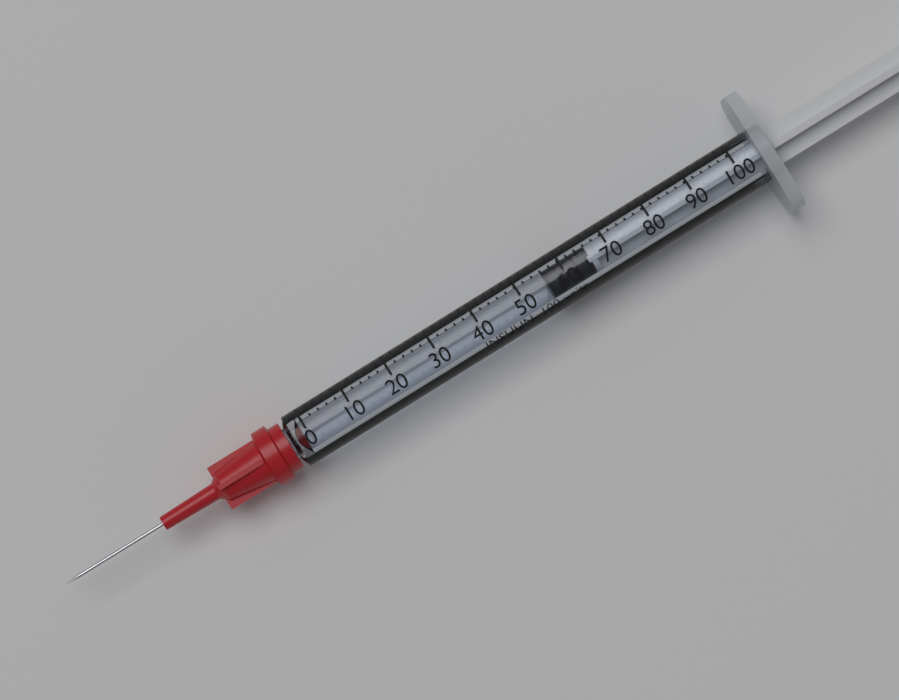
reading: 56 units
